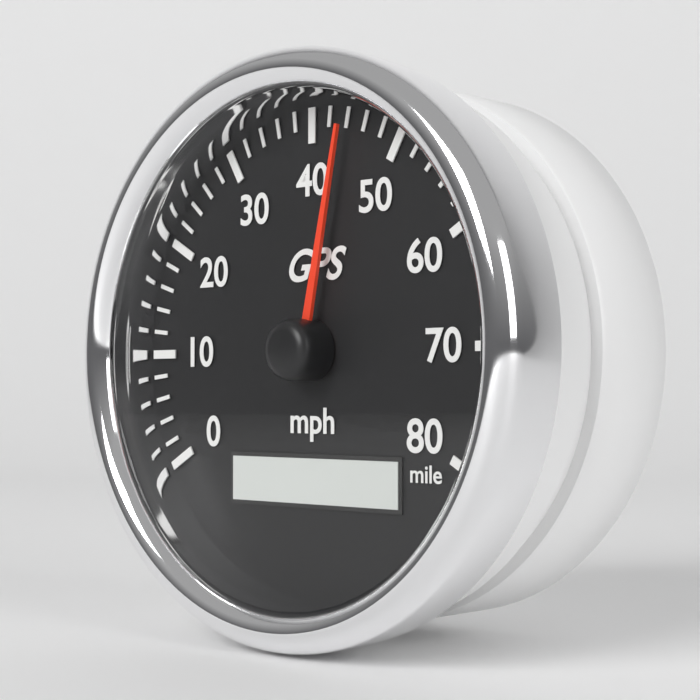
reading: 44 mph
